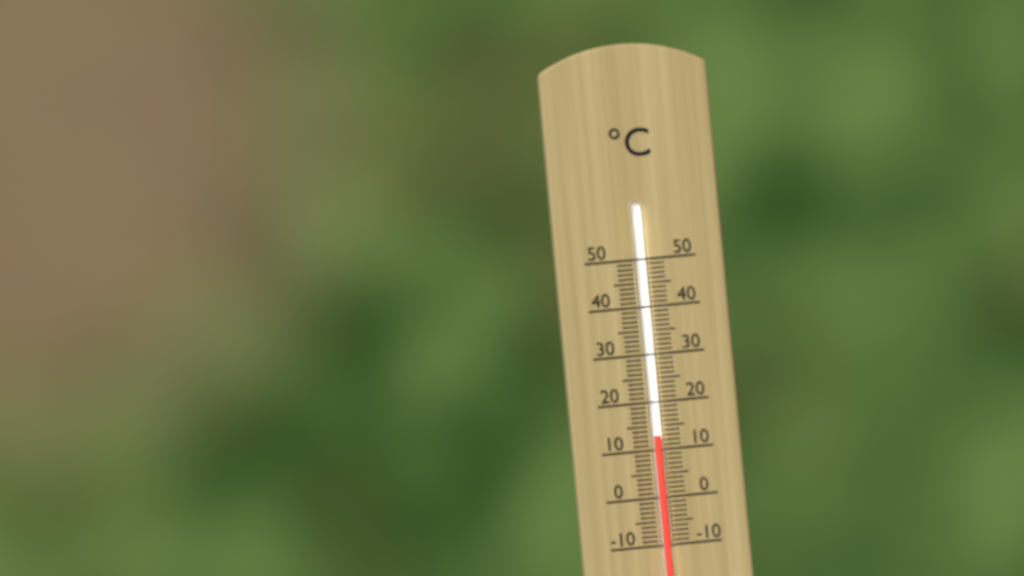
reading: 13 °C
